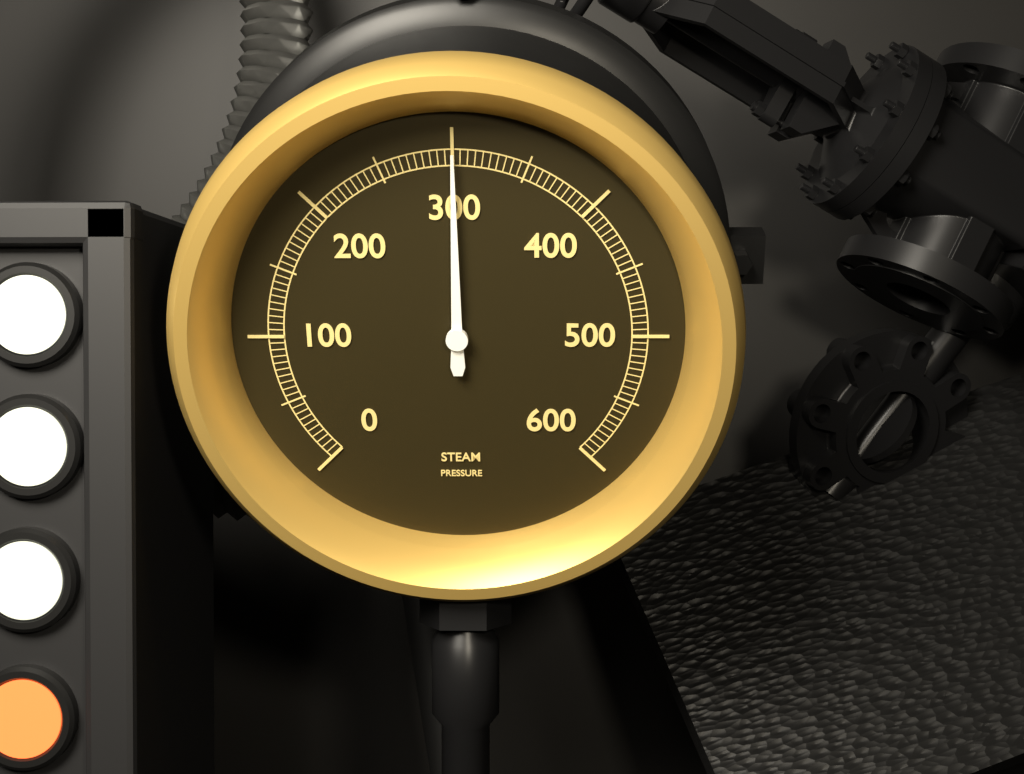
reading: 300 (no unit)
